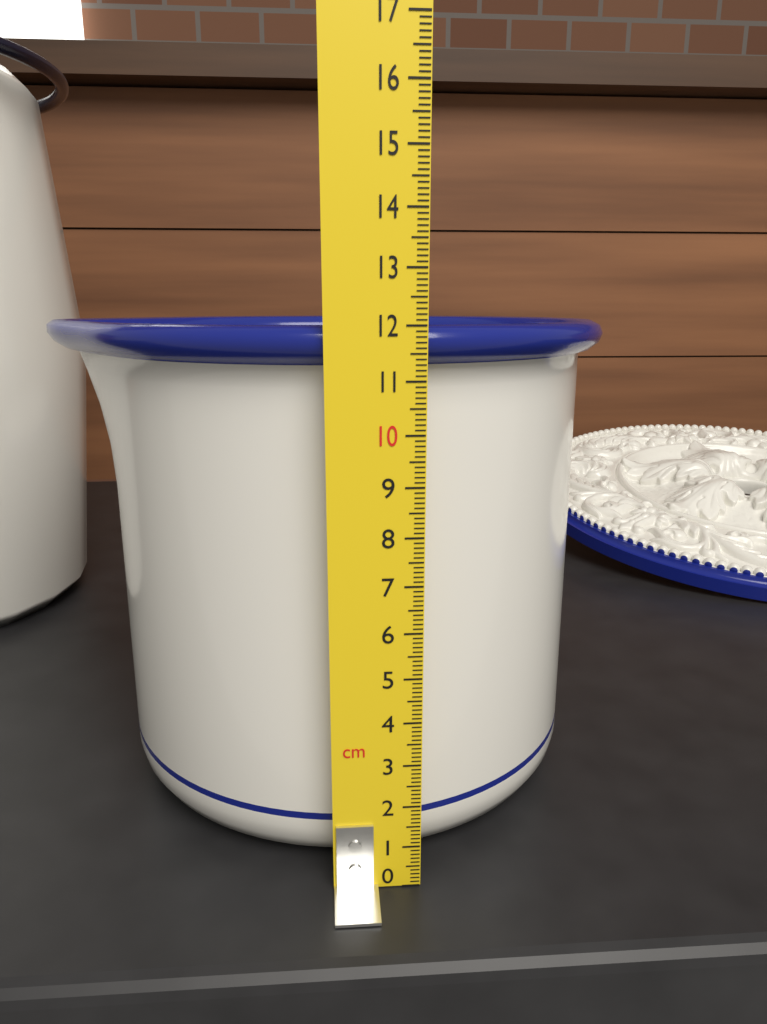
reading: 12.0 cm
